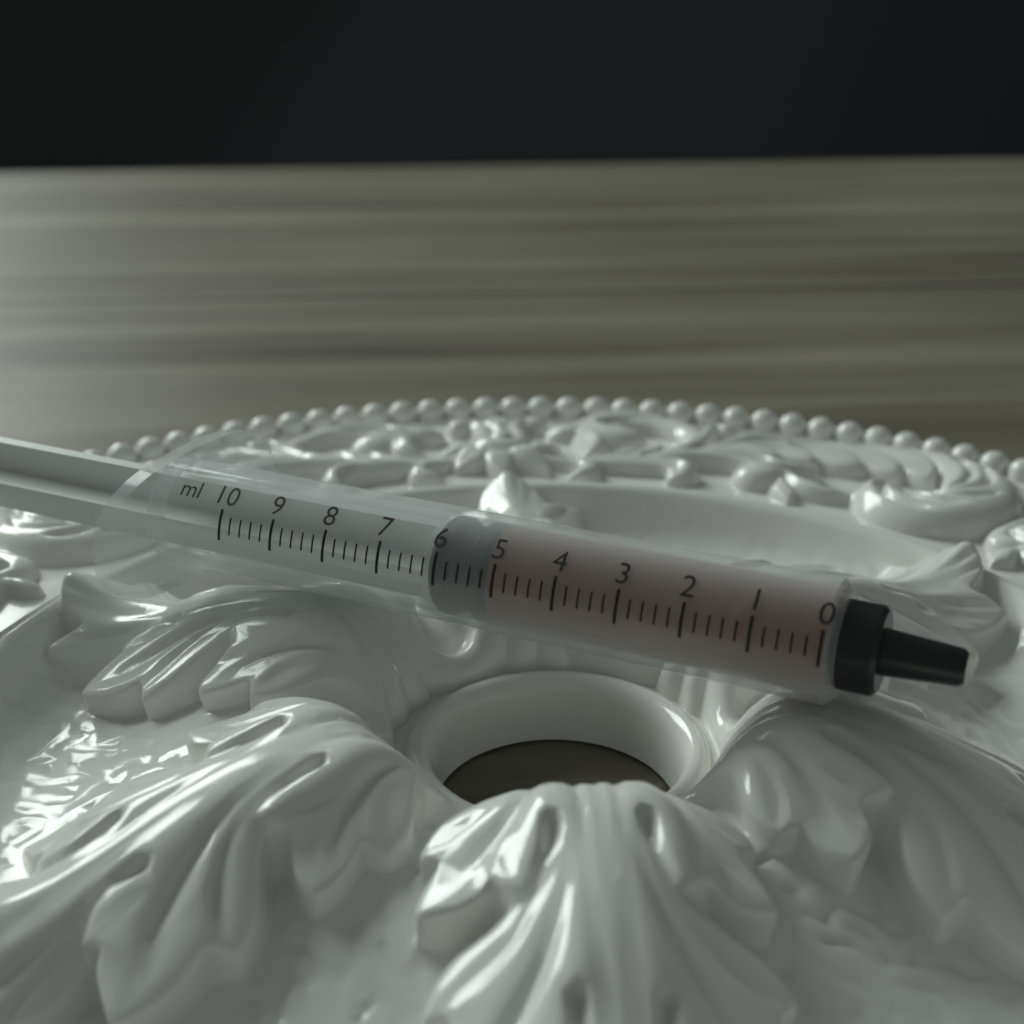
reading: 5.2 ml
